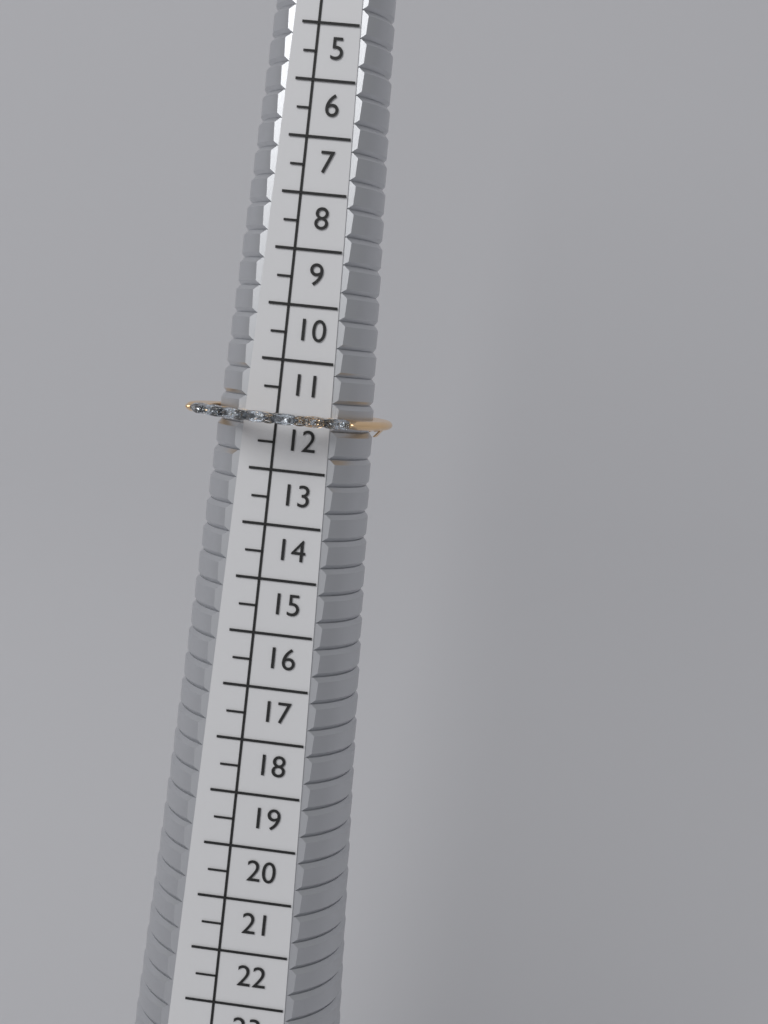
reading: 12.5 (no unit)
